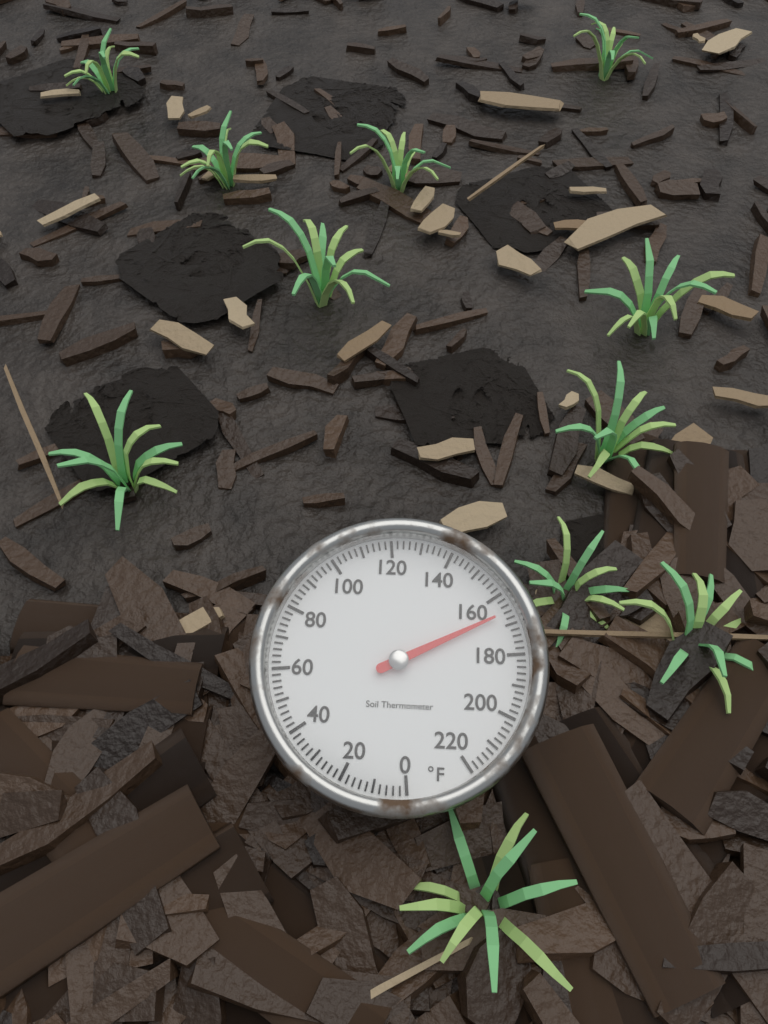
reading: 166 °F
